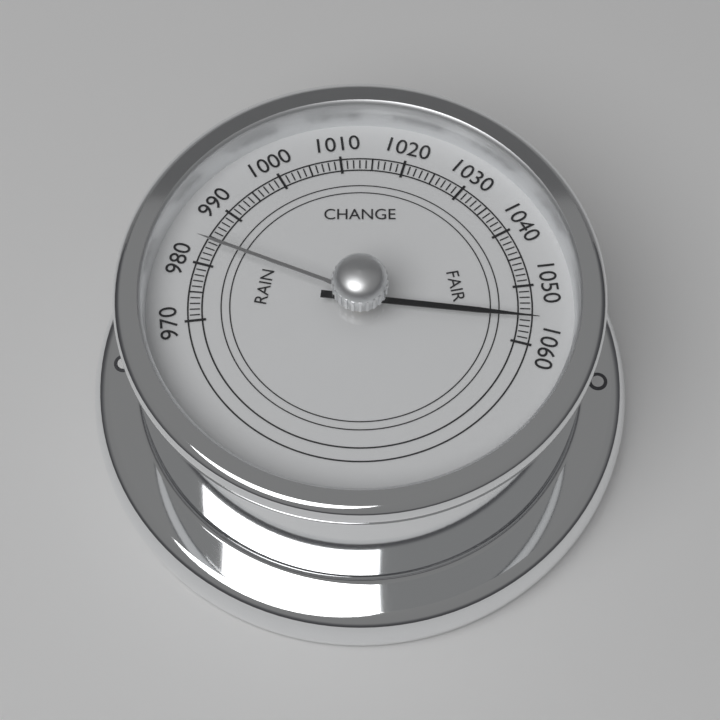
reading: 1056 (no unit)
